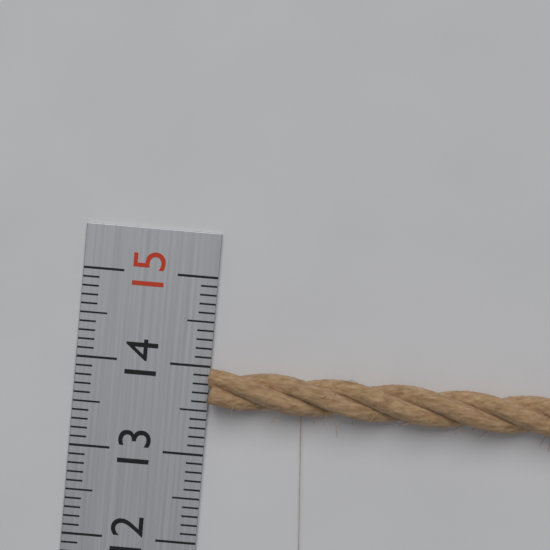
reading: 14.0 (no unit)
